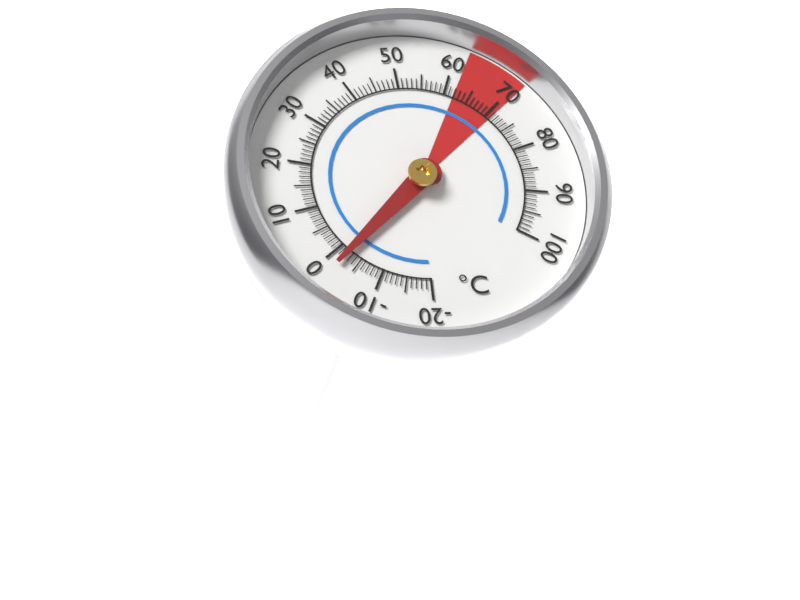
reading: -2 °C
